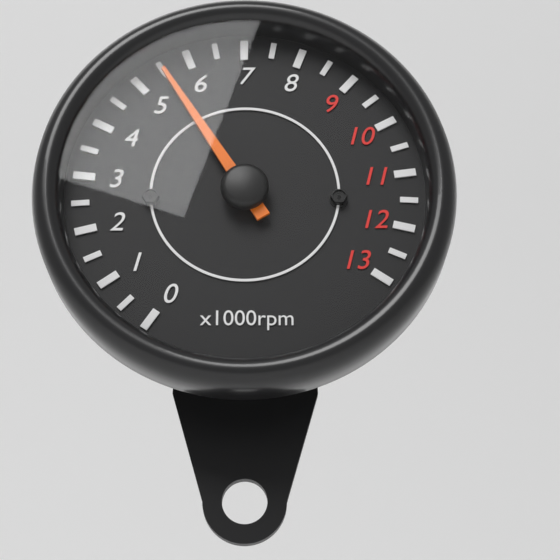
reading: 5500 rpm
